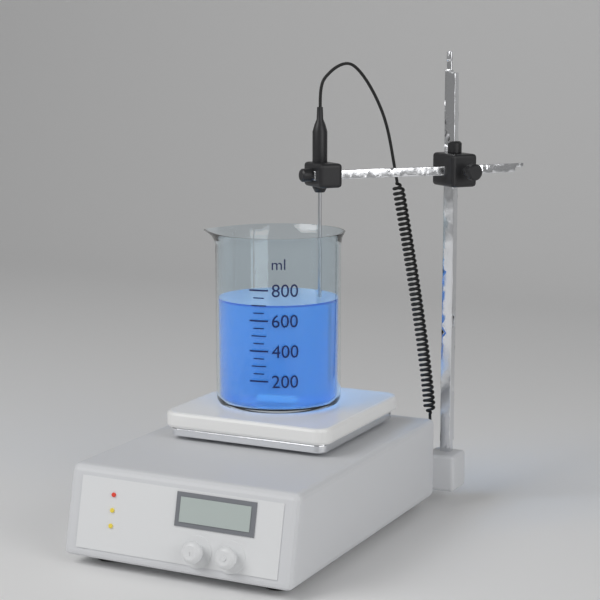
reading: 700 ml
